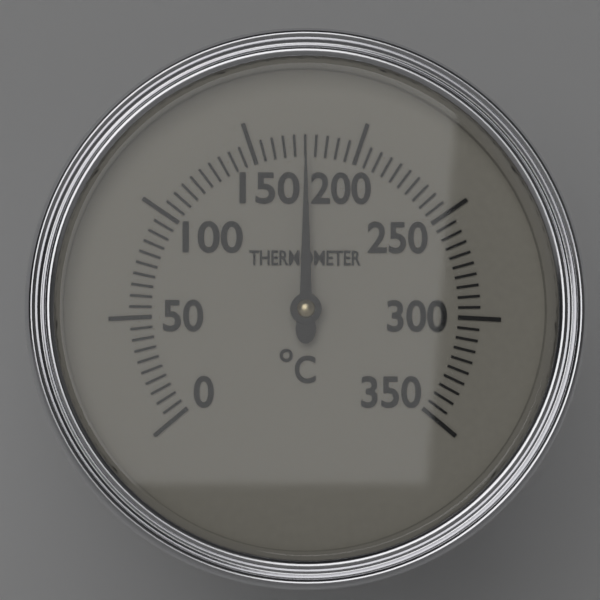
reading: 175 °C
